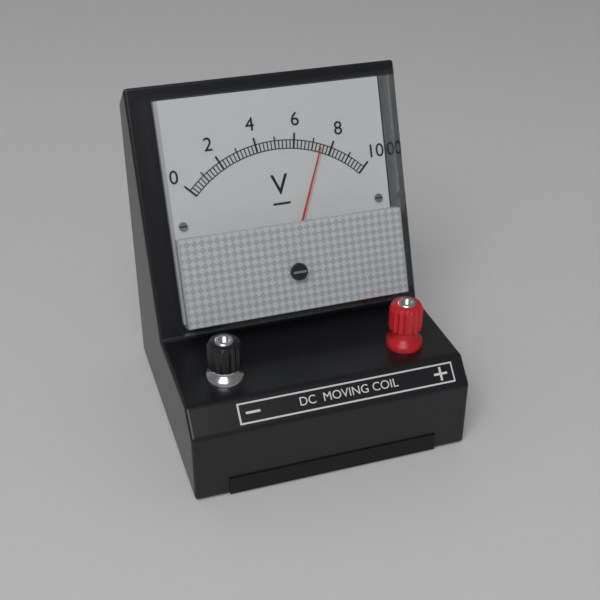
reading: 7.4 V
